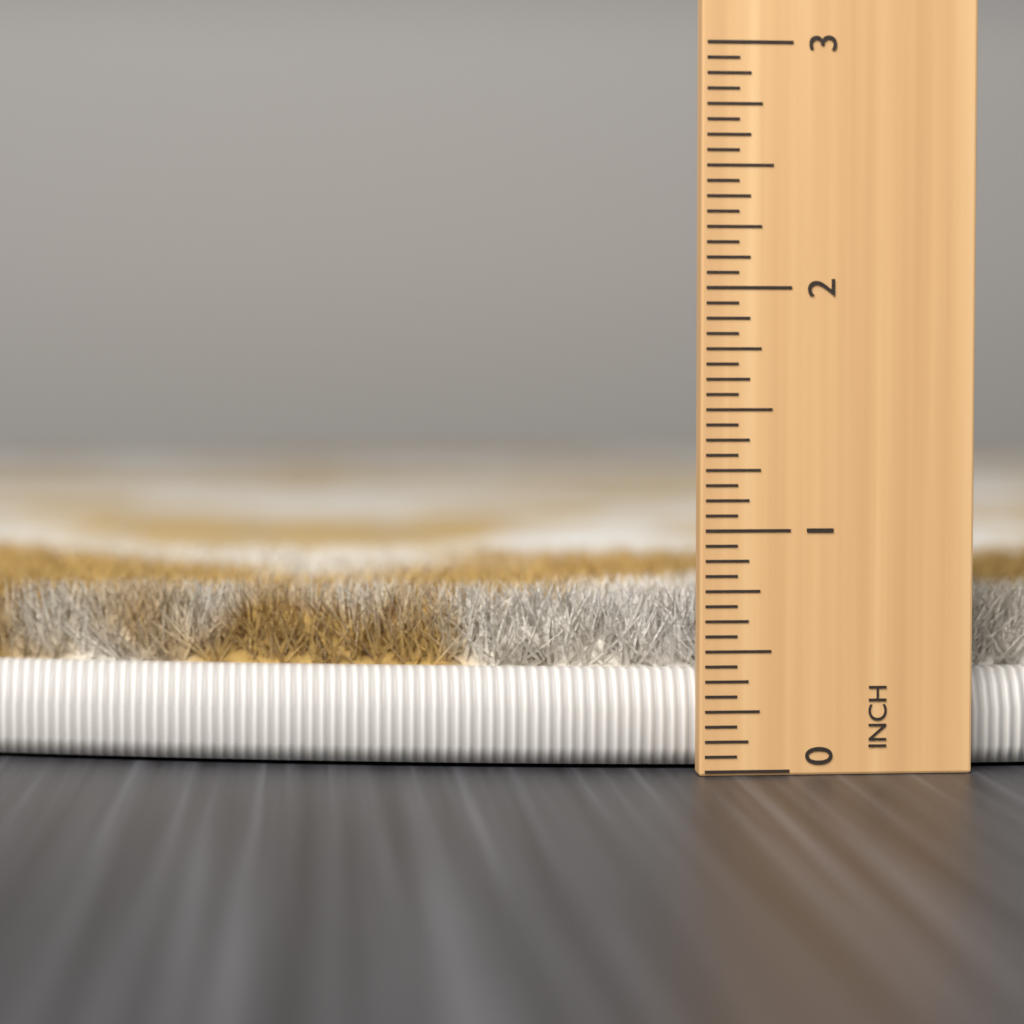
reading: 0.7500 in
